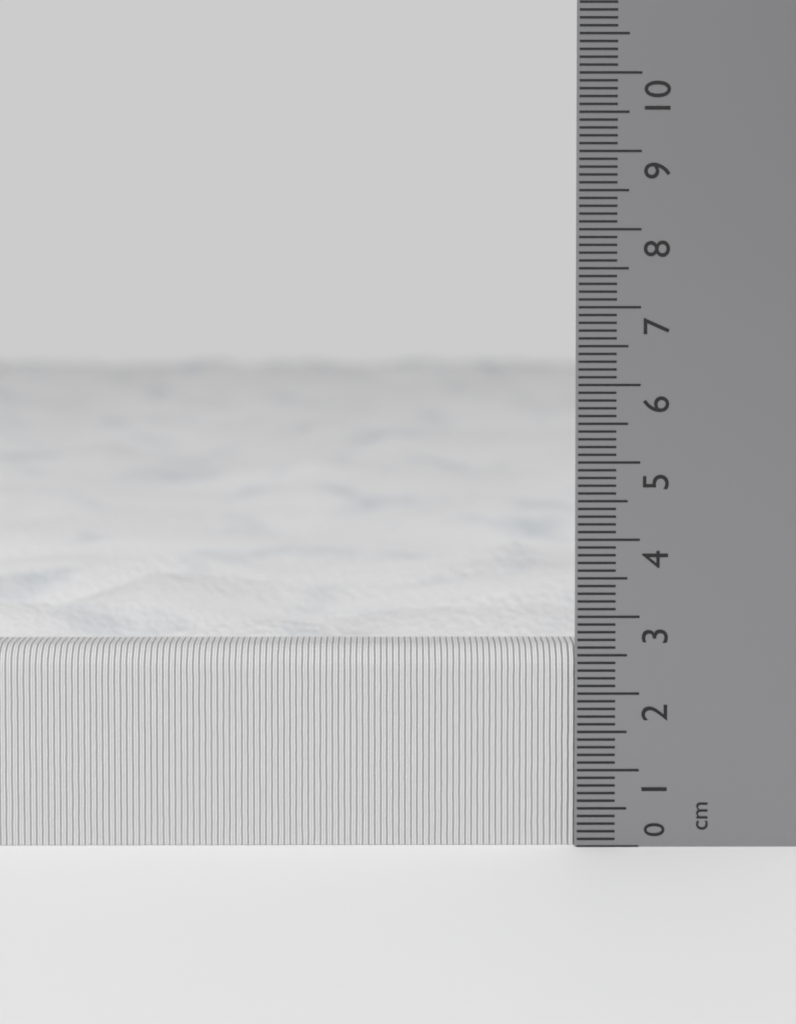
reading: 2.6 cm
